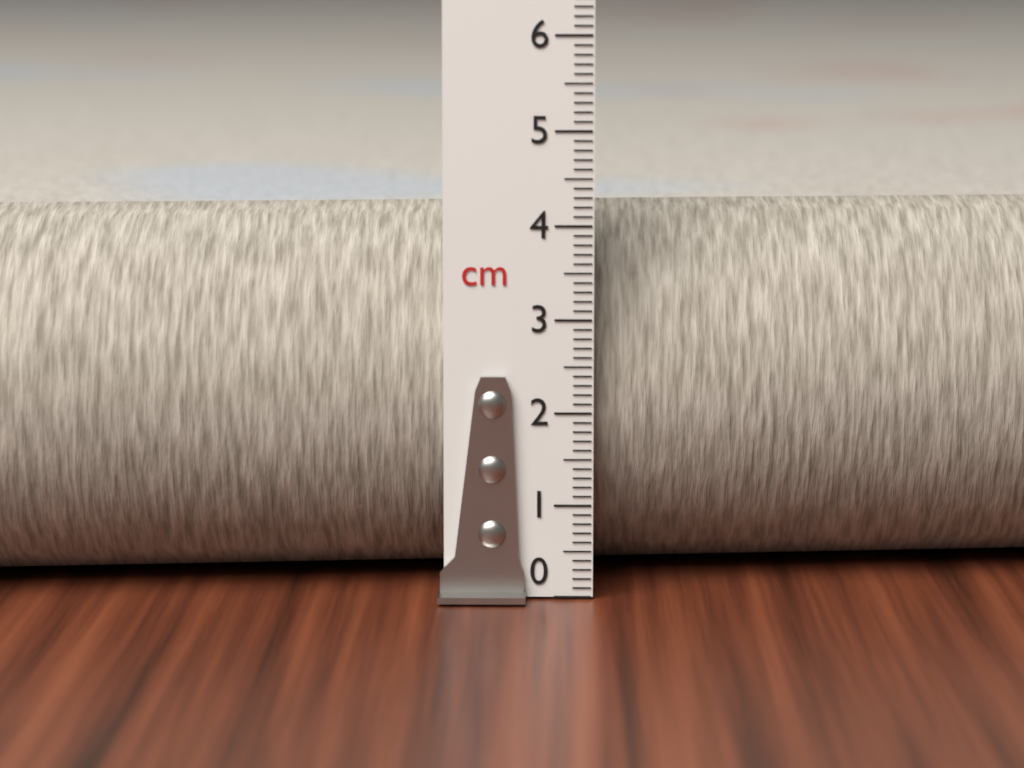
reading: 4.1 cm
